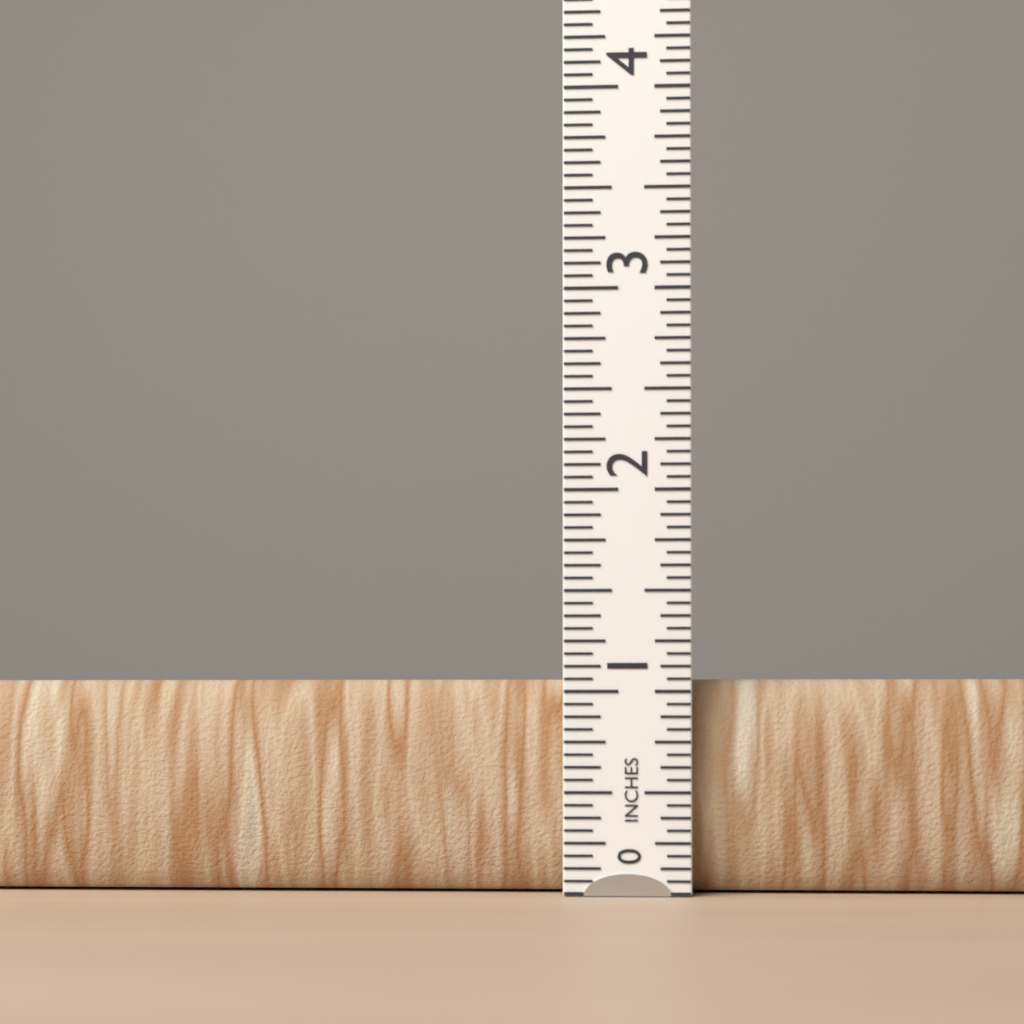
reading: 1.0625 in
